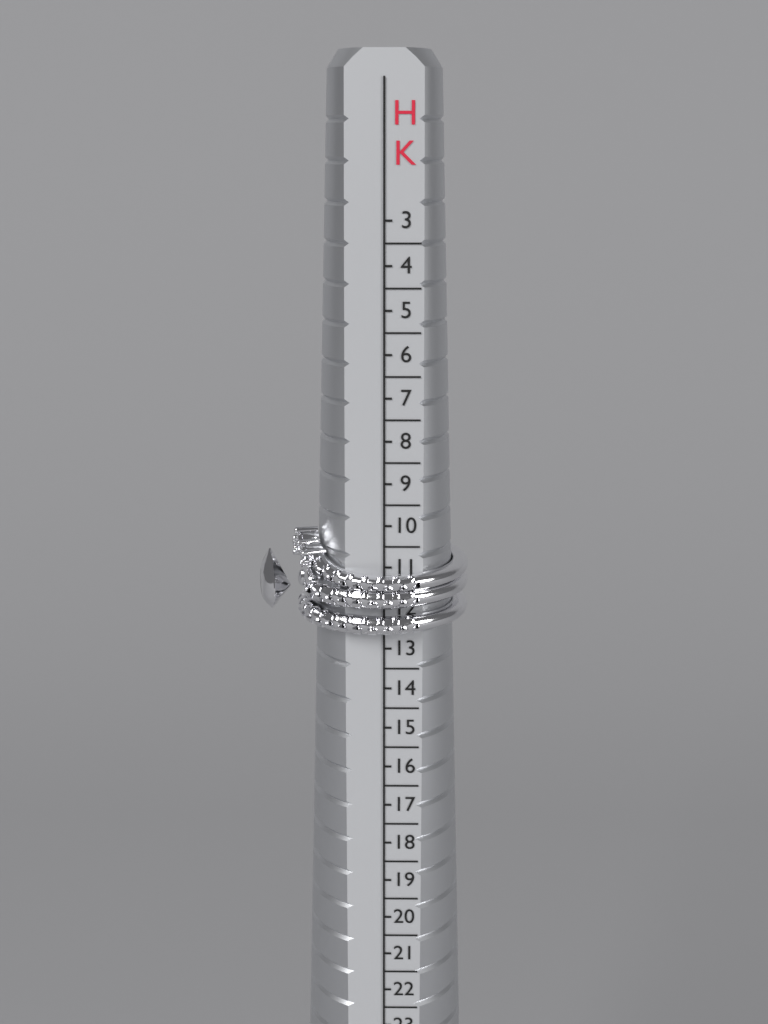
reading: 12.5 HK
